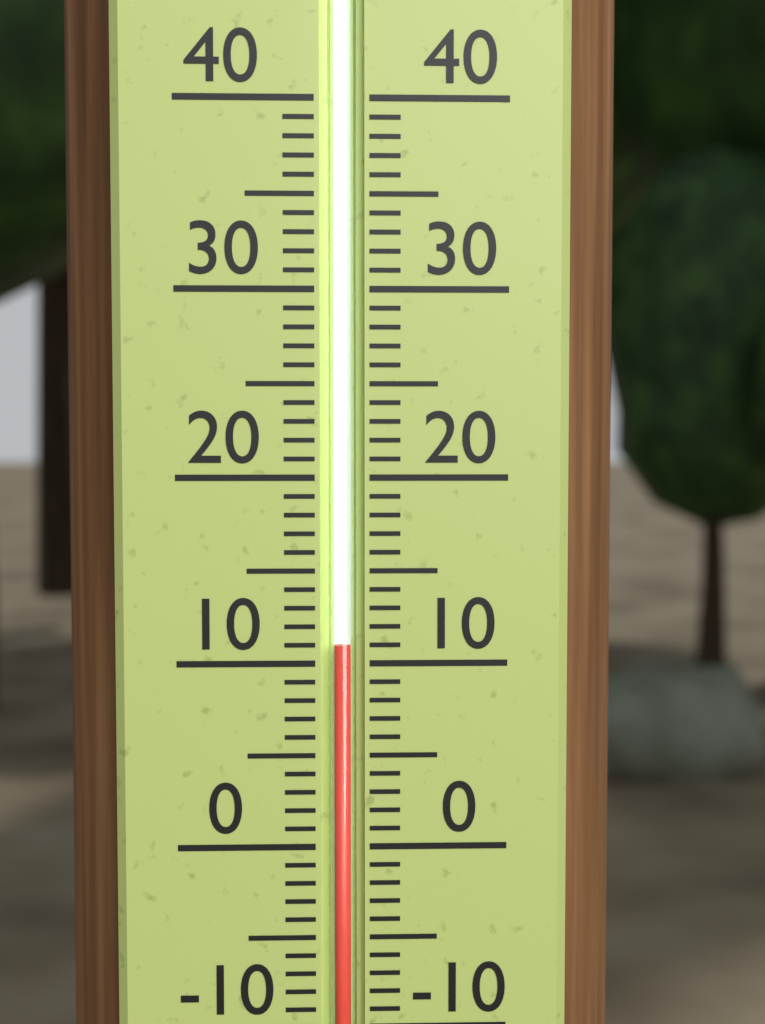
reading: 11 (no unit)
